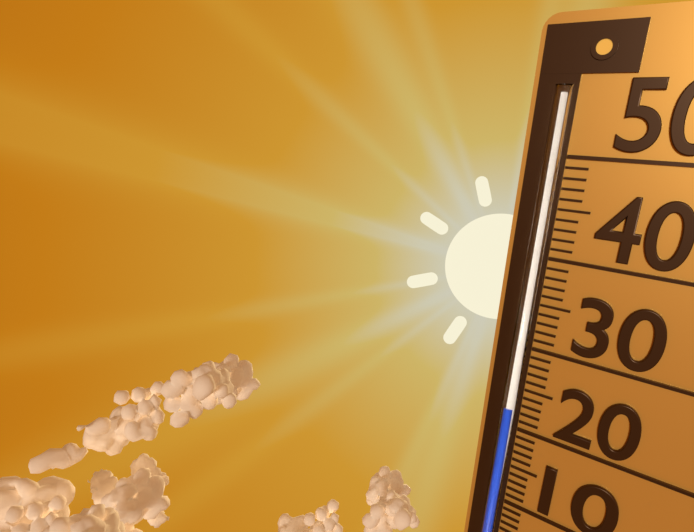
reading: 23 (no unit)
